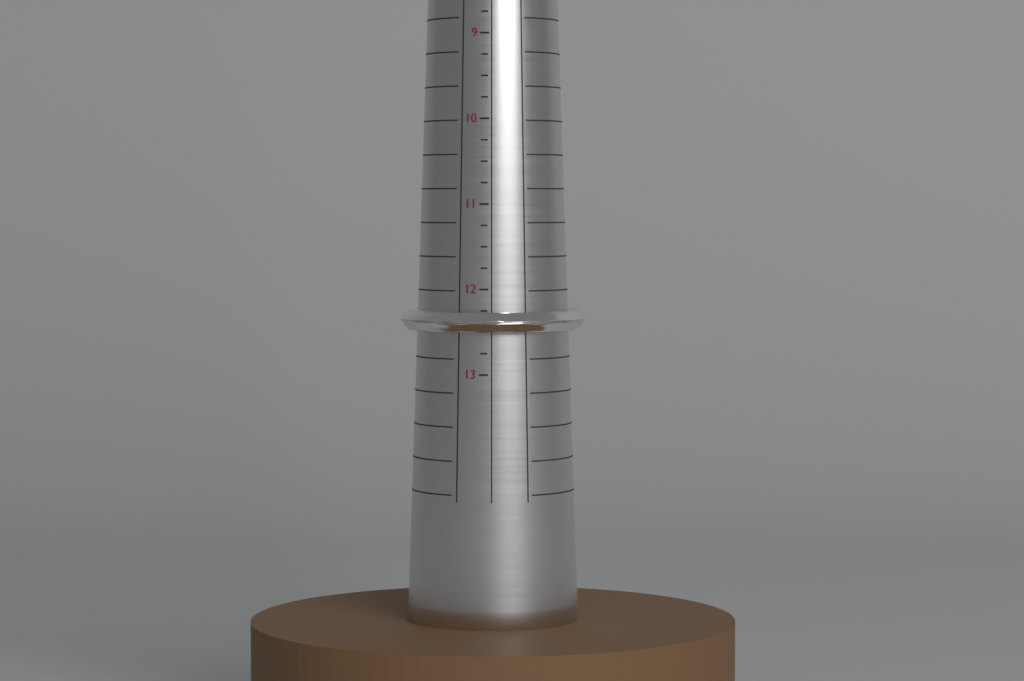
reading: 12.50 (no unit)
